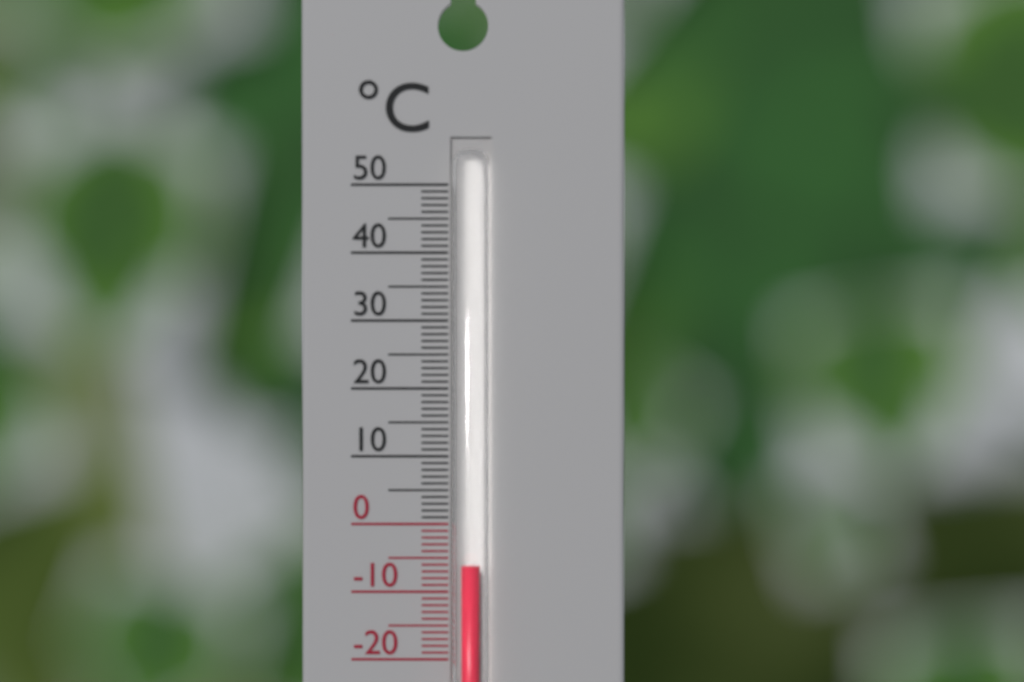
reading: -6 °C
